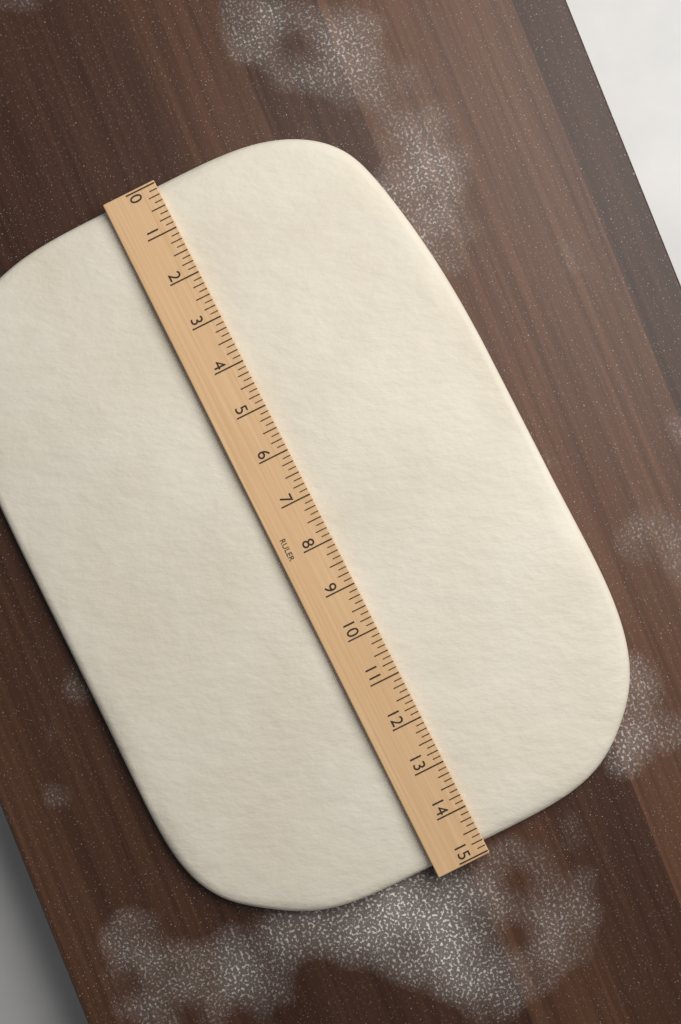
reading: 14.875 (no unit)
